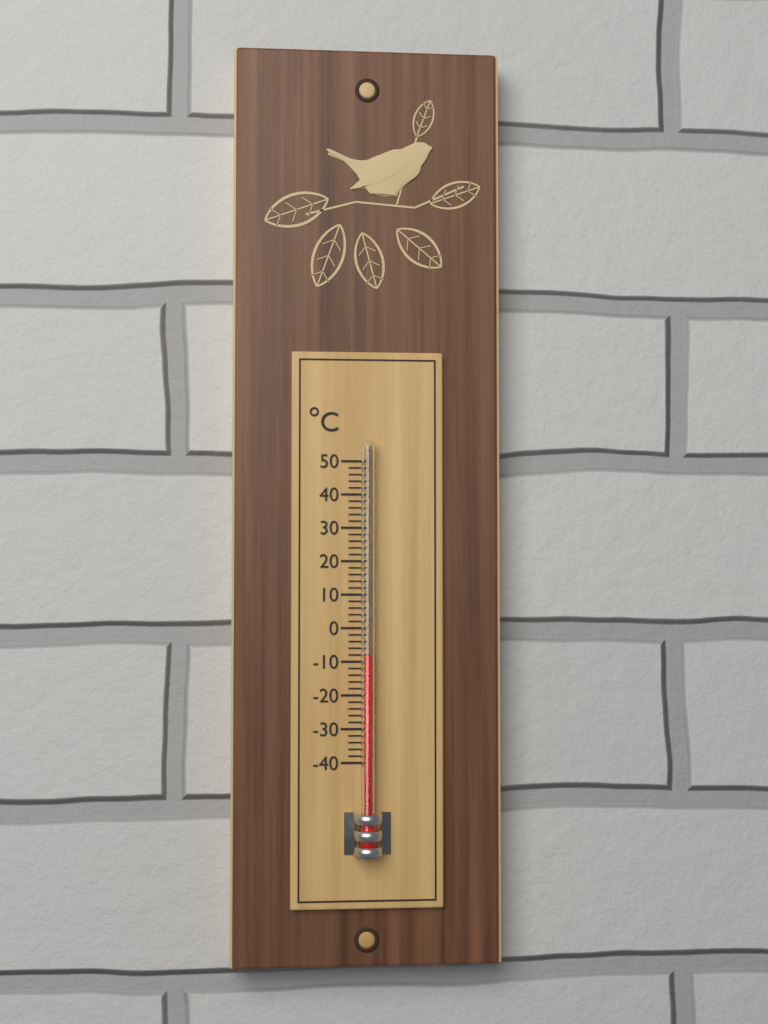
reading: -8 °C
